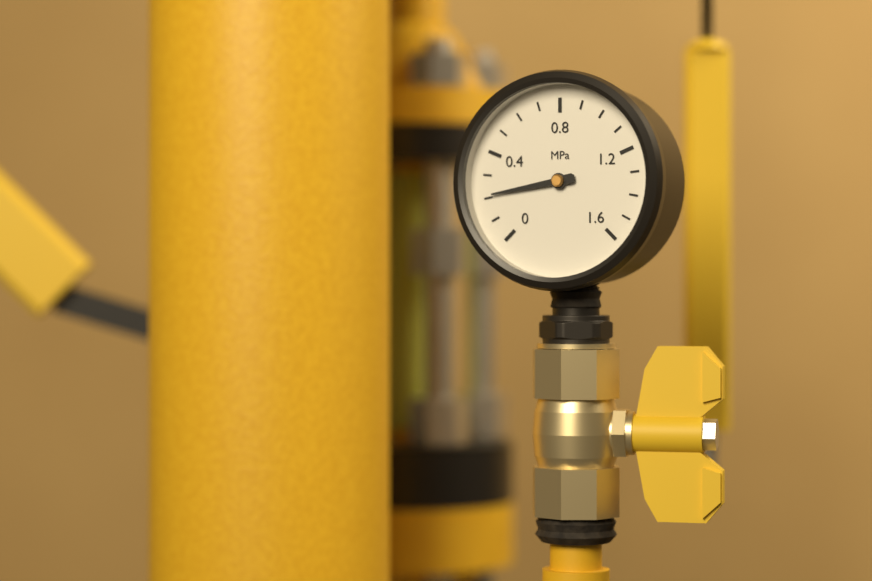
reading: 0.21 MPa
